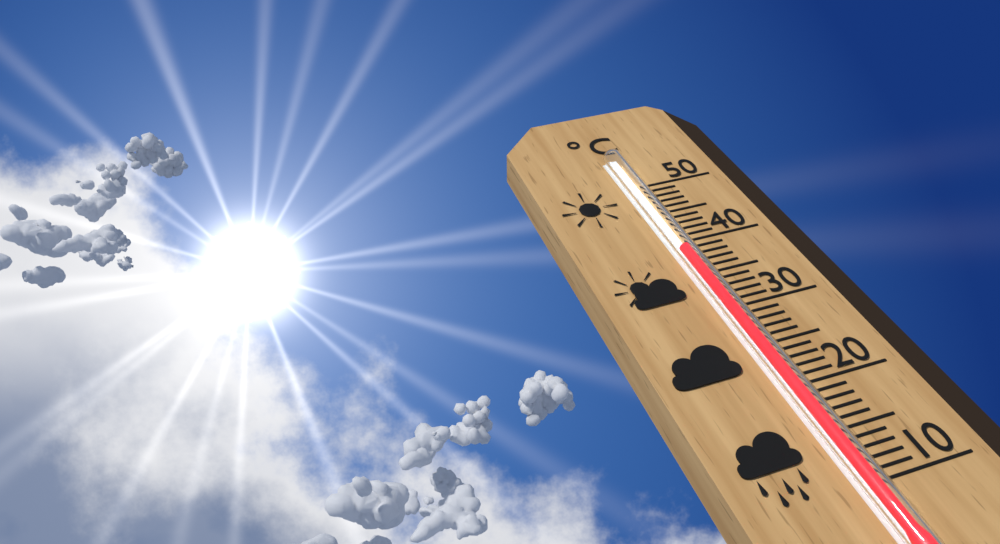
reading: 38 °C
